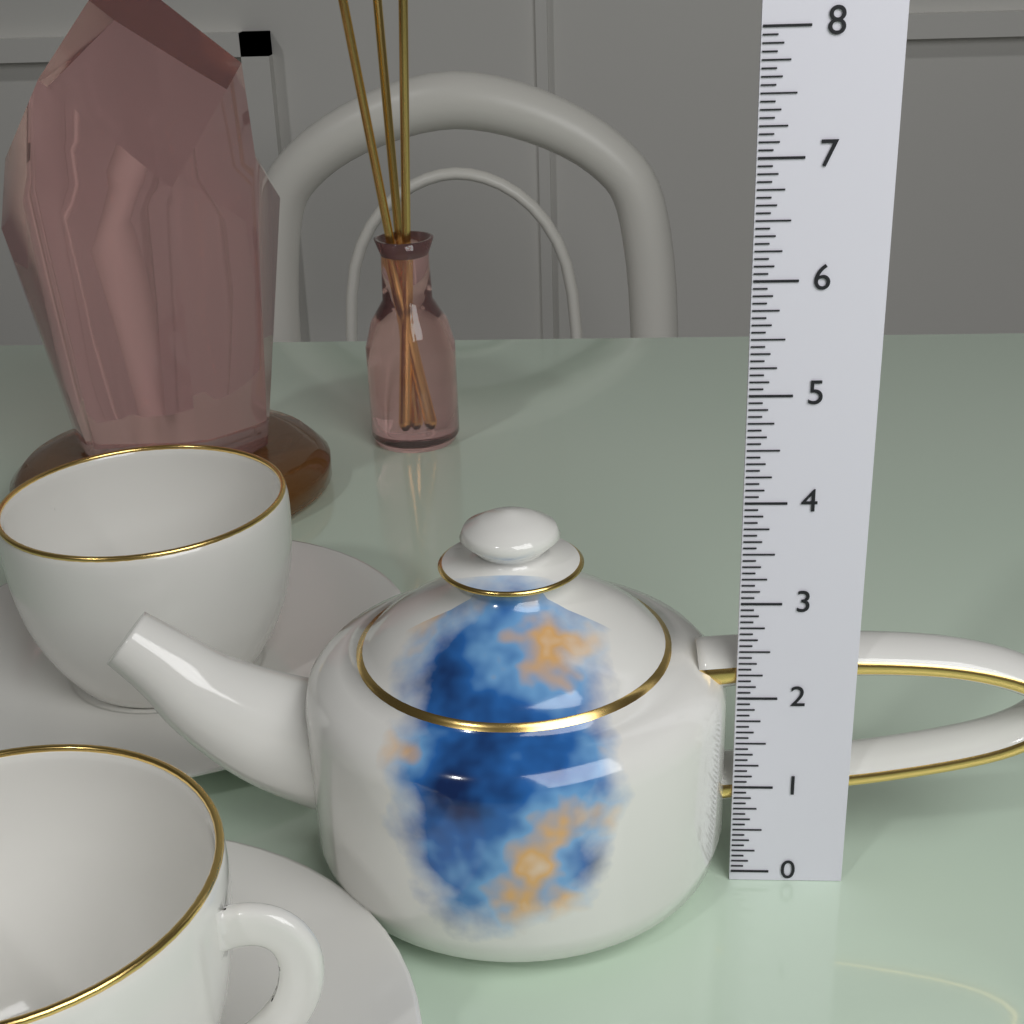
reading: 3.7500 (no unit)
